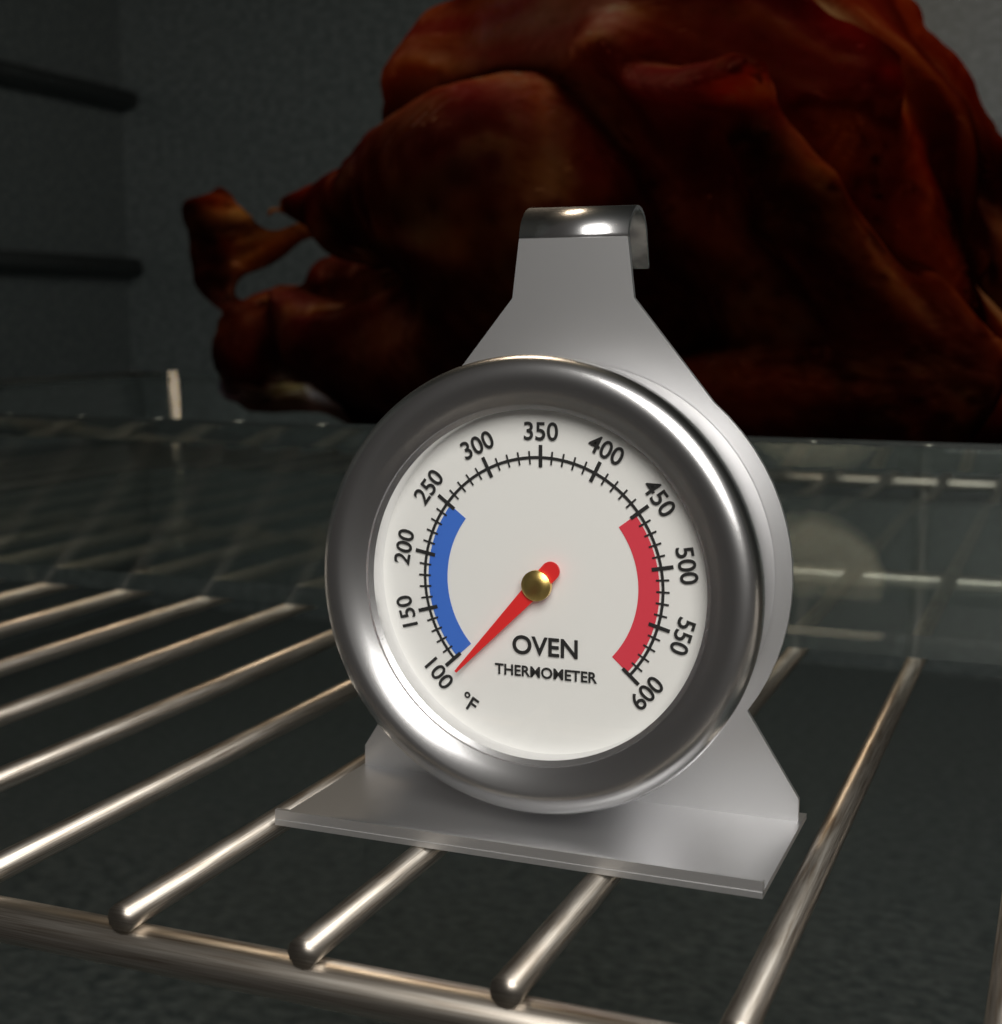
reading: 90 °F
